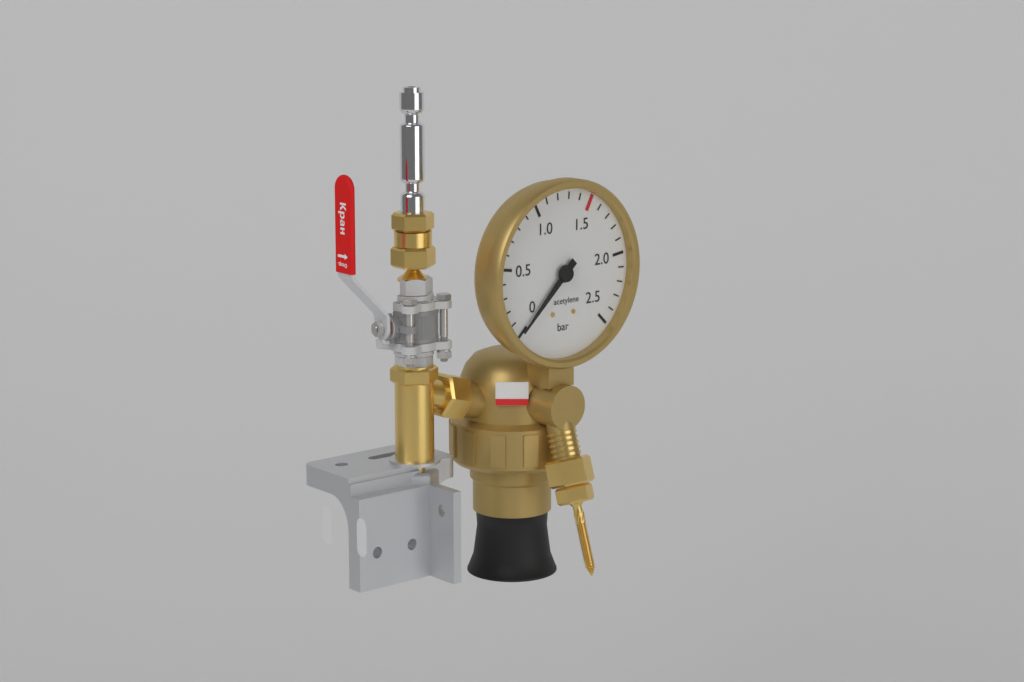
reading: 0.0 bar
